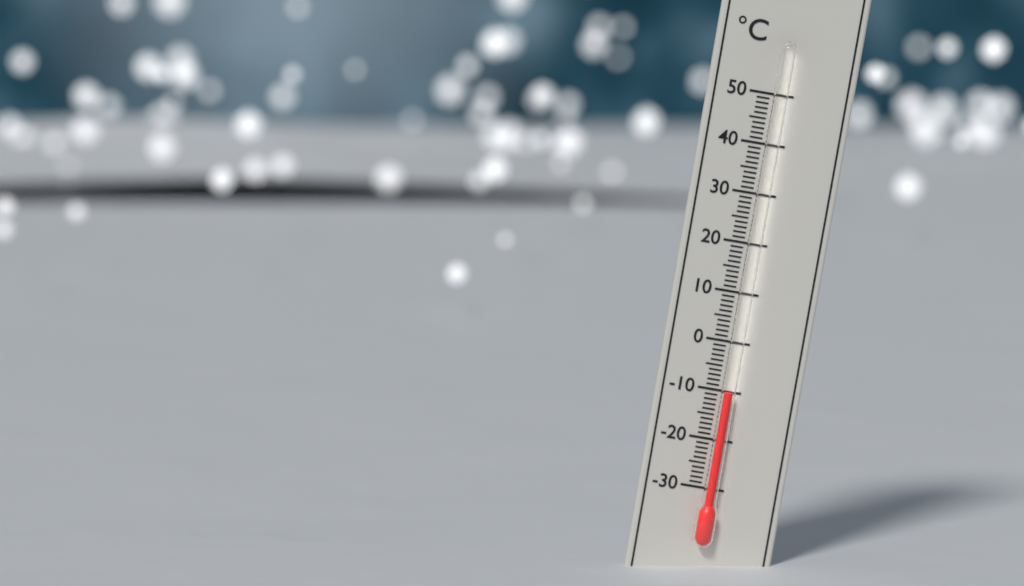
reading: -10 °C
